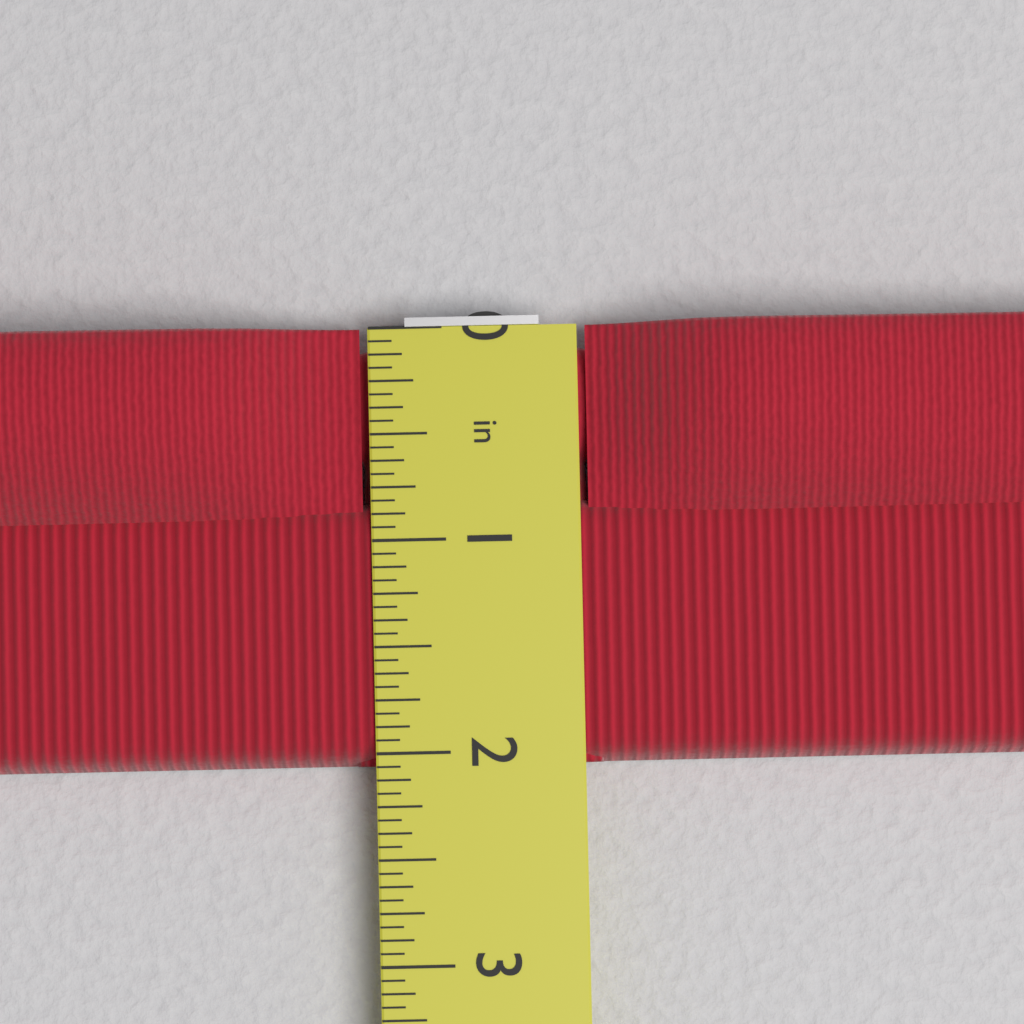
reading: 2.0625 in
